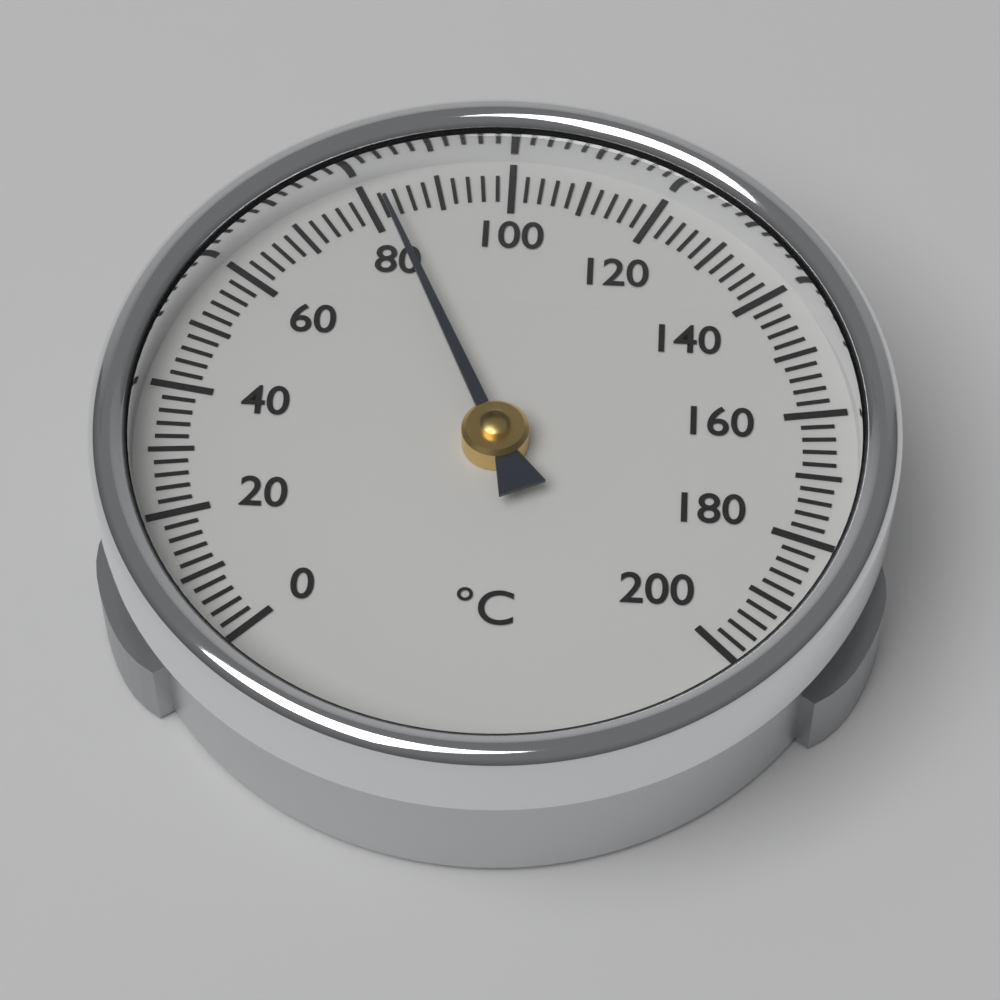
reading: 82 °C
